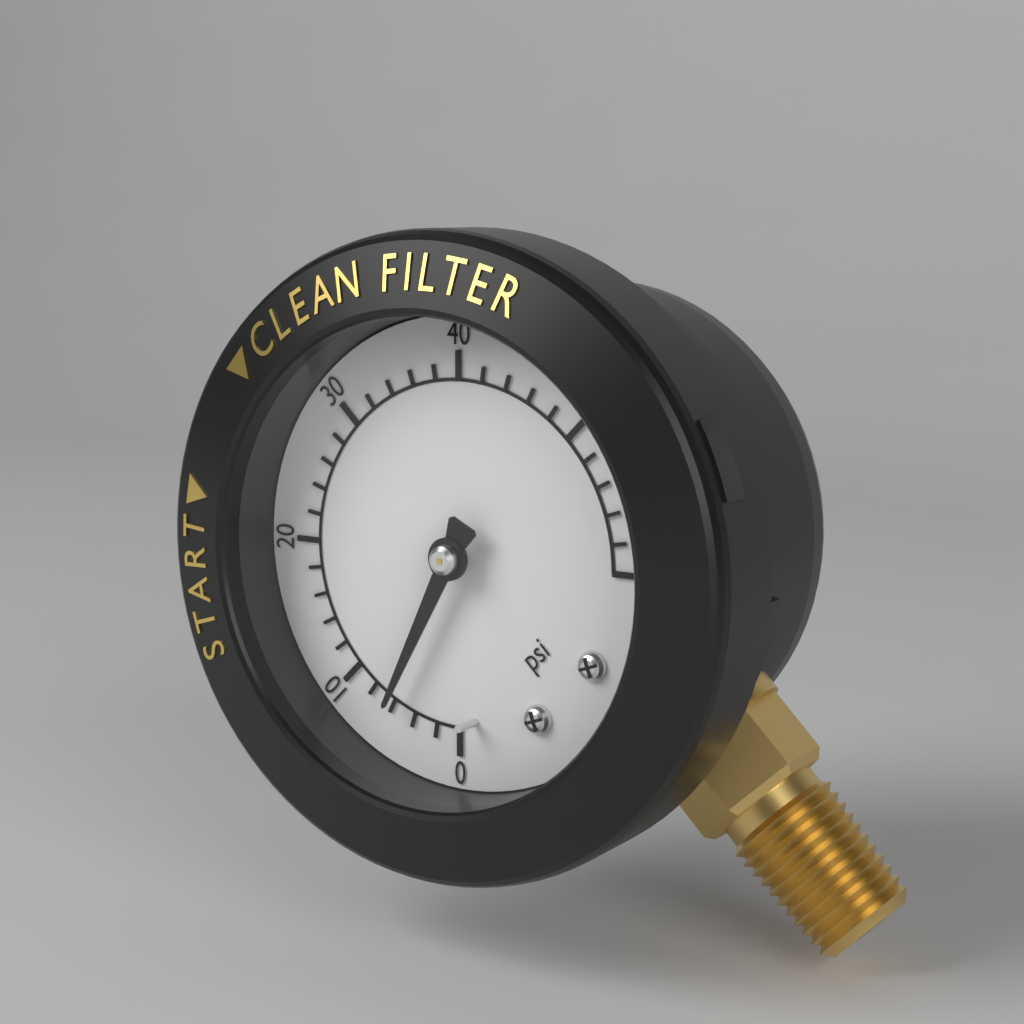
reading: 6 psi
